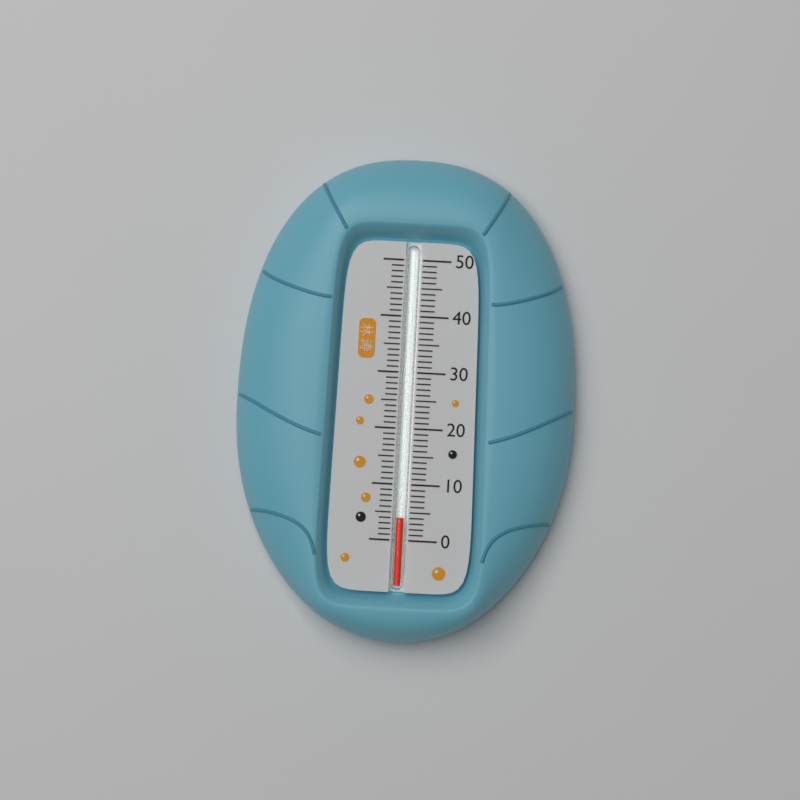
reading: 4 (no unit)
